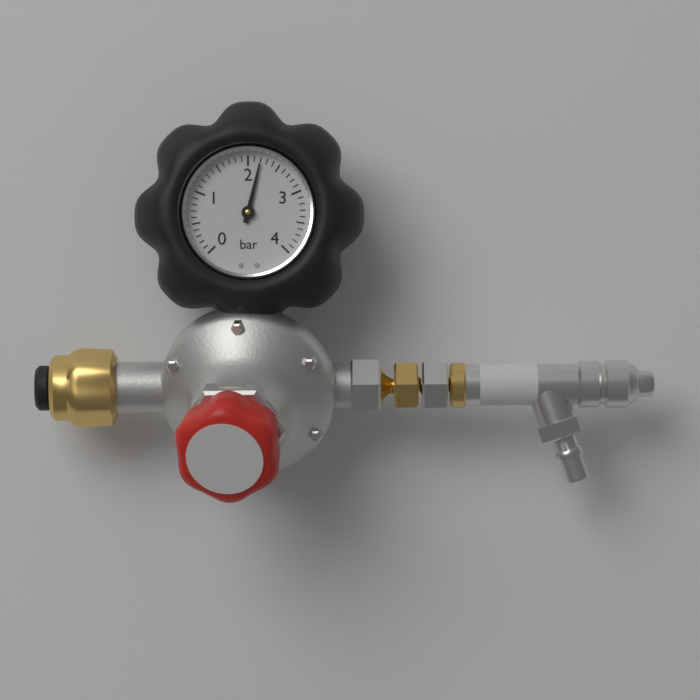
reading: 2.2 bar
